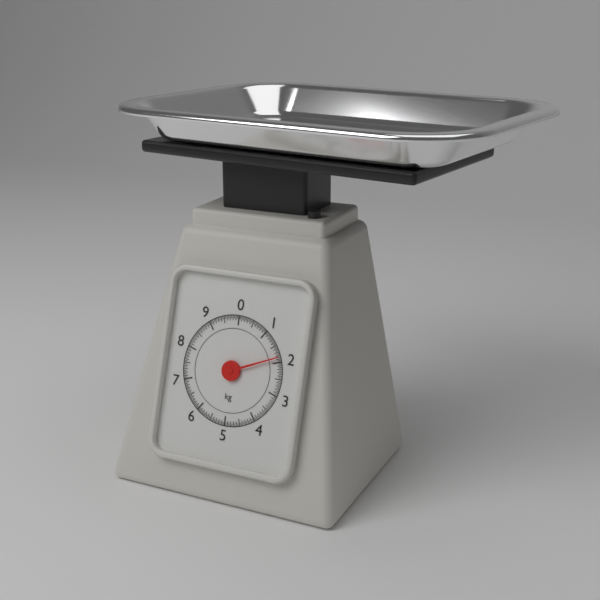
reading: 1.85 kg
